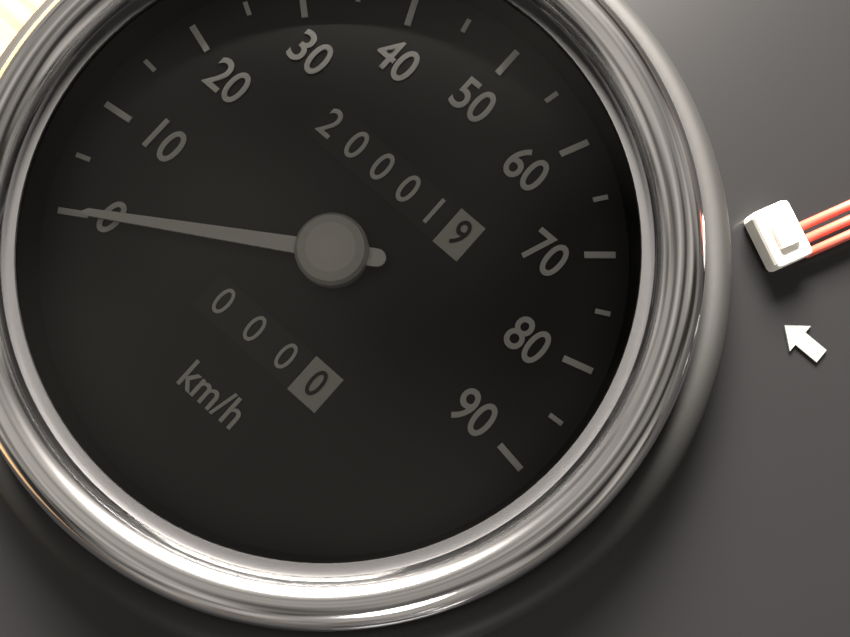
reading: 0 km/h
